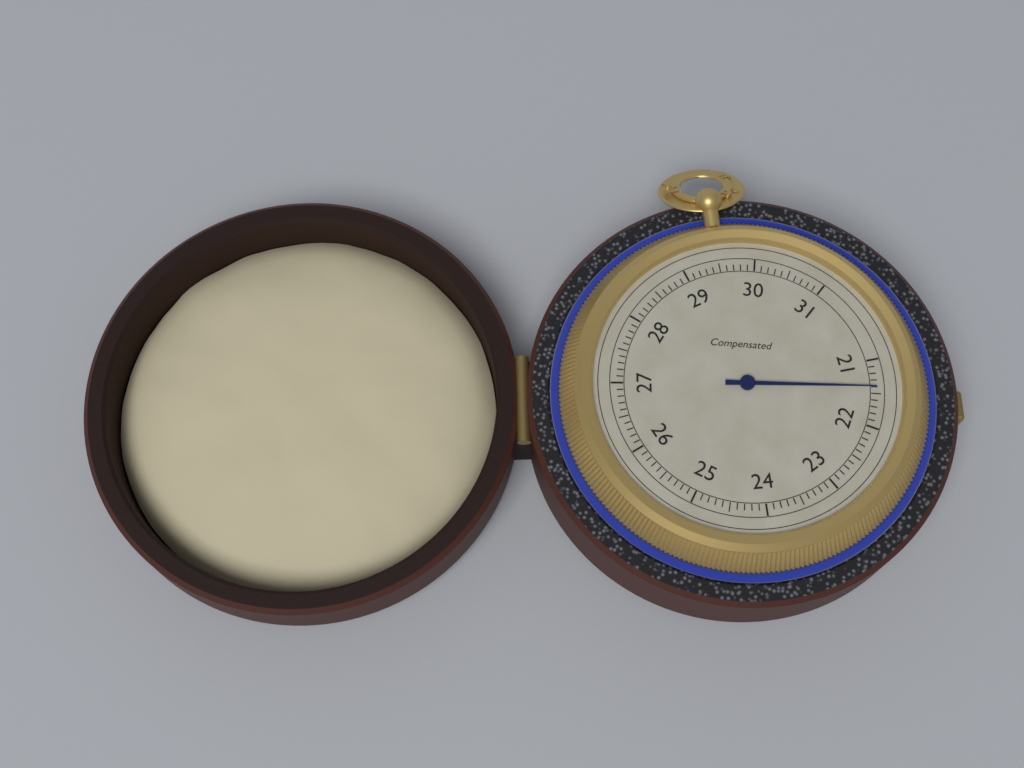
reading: 21.4 (no unit)
